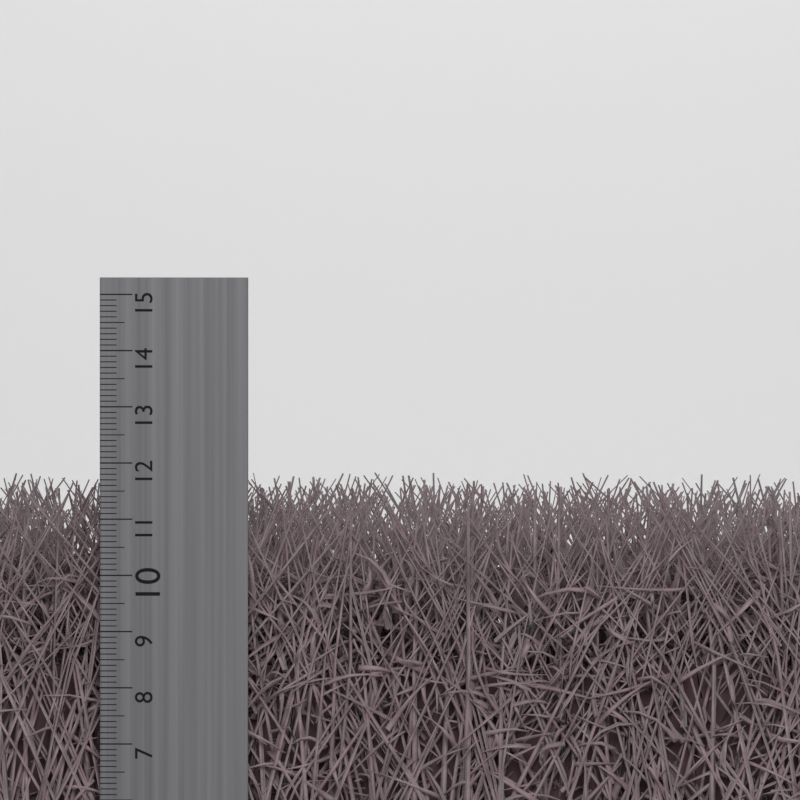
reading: 11.6 cm
